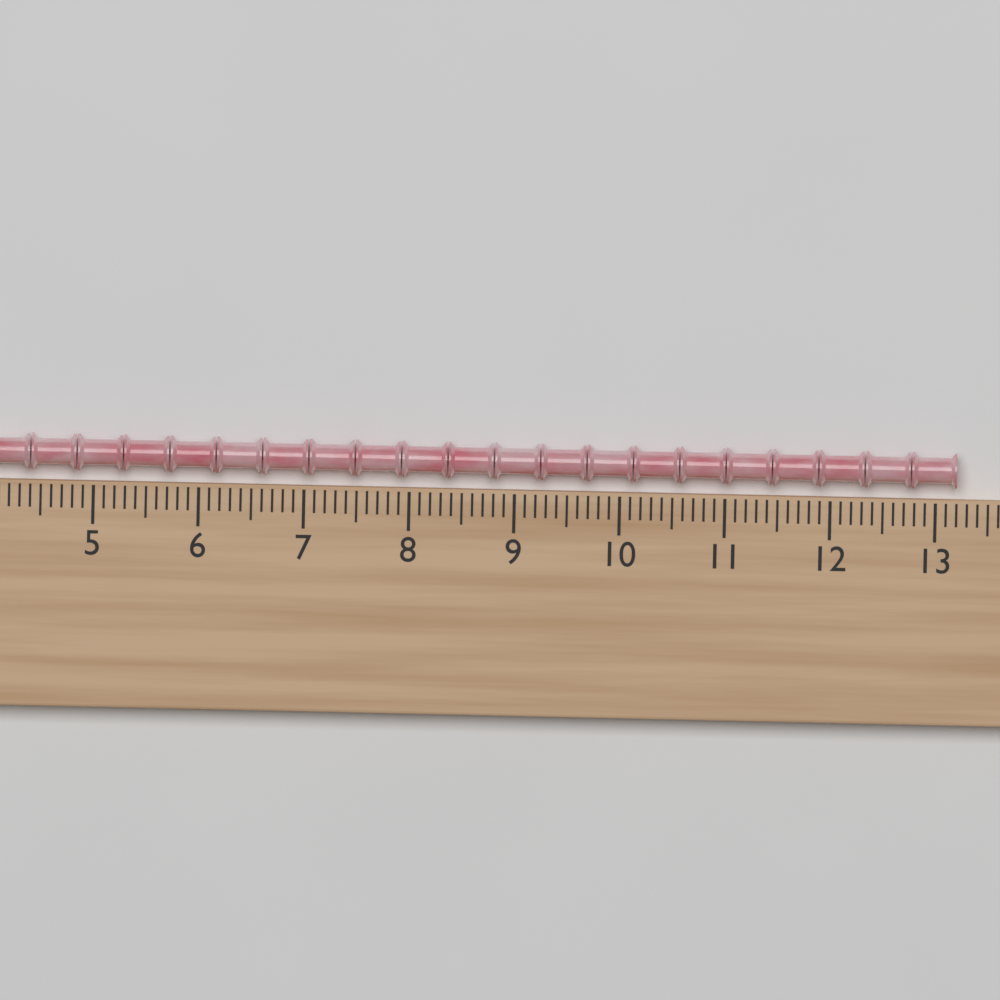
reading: 13.2 (no unit)
